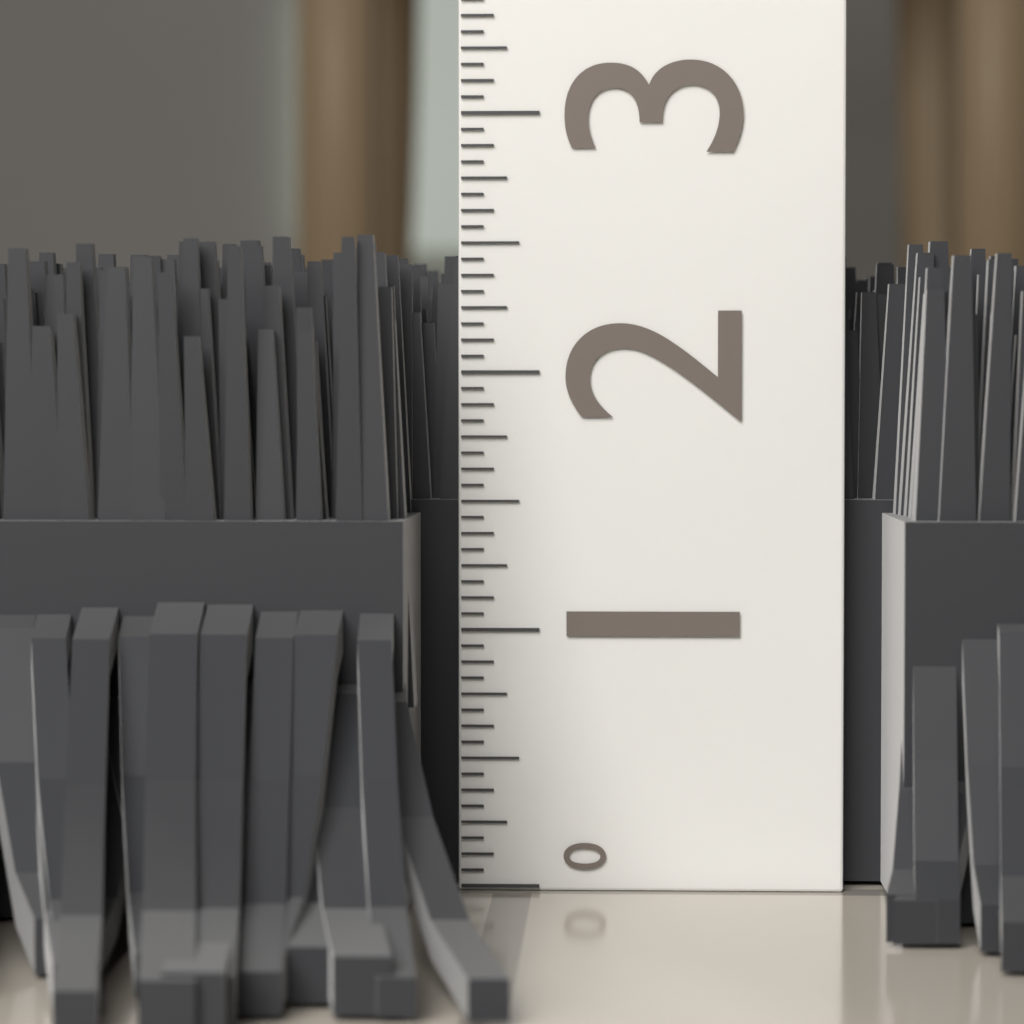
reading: 2.5000 (no unit)
